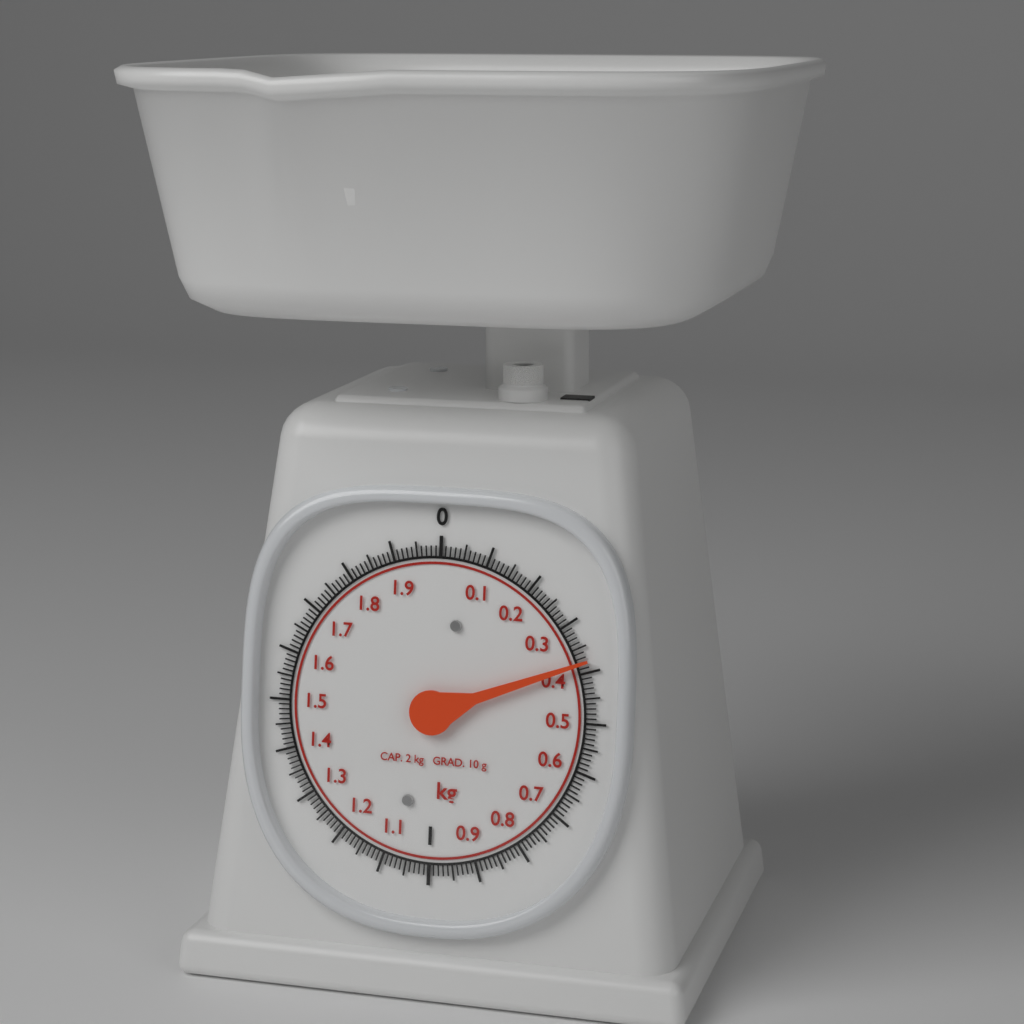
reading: 0.38 kg
